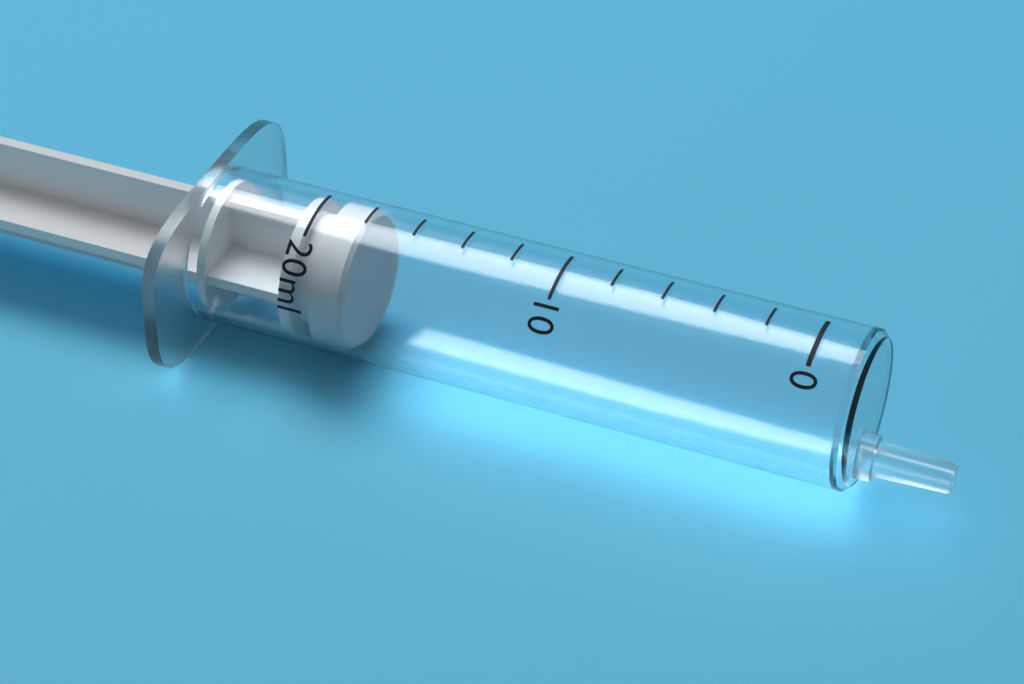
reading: 18 ml
